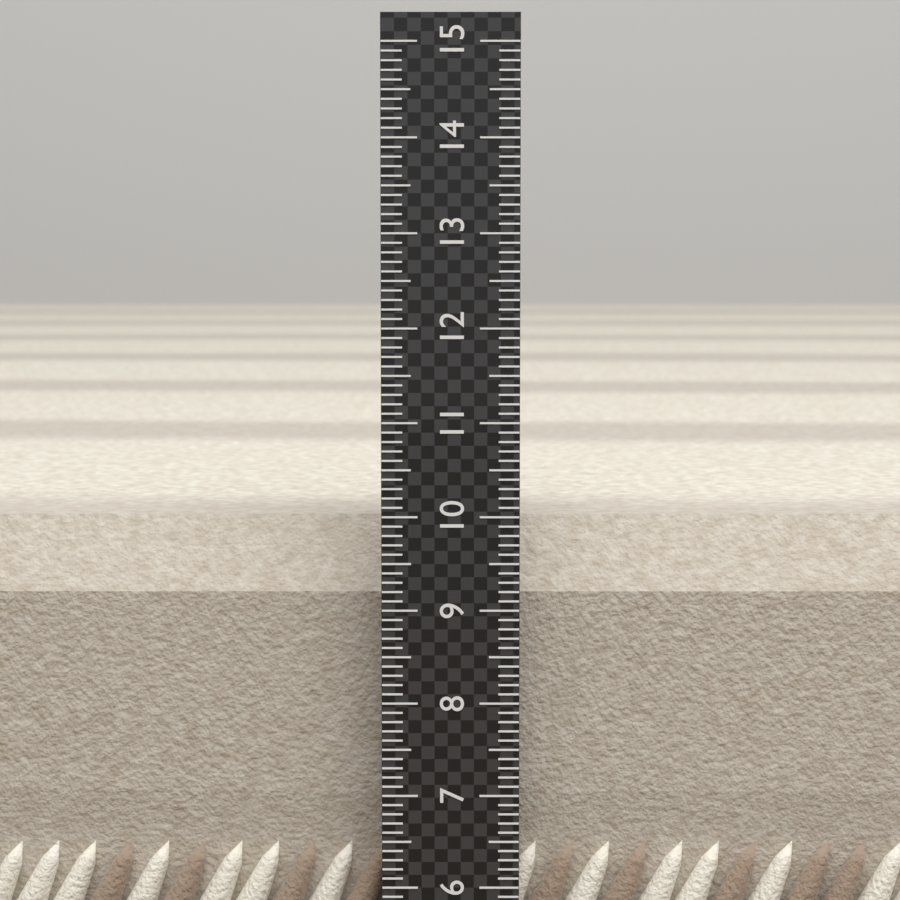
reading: 9.9 (no unit)
